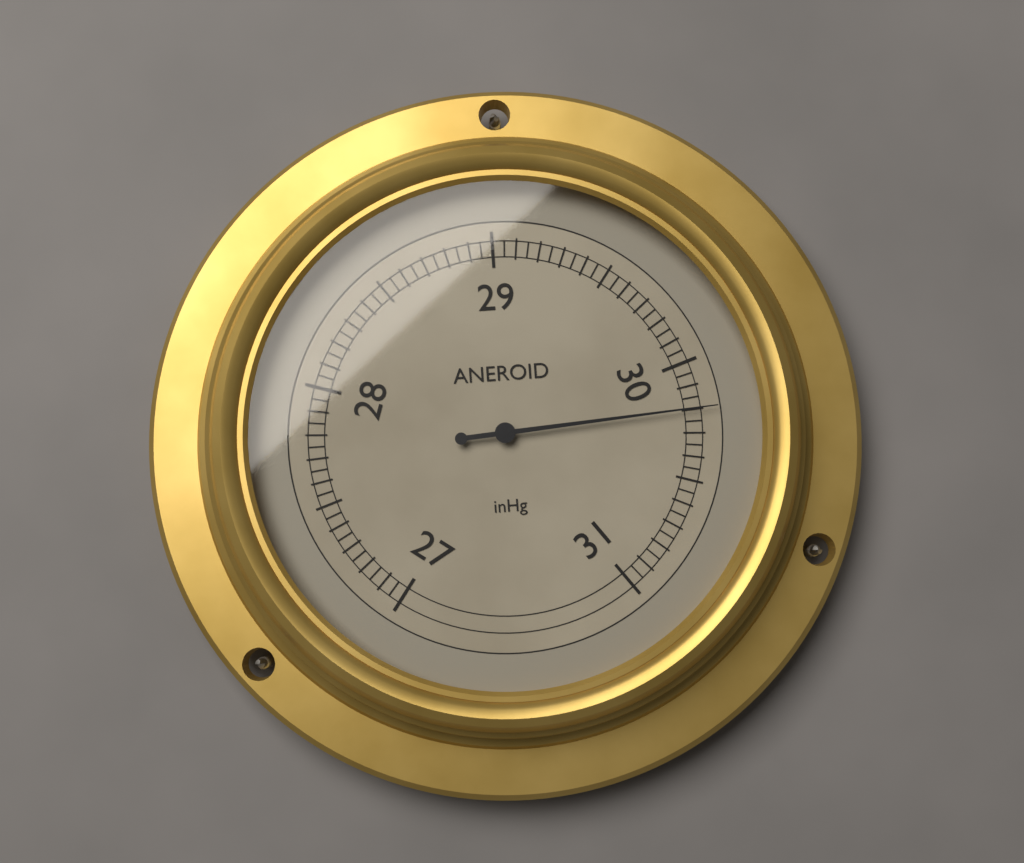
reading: 30.20 inHg
